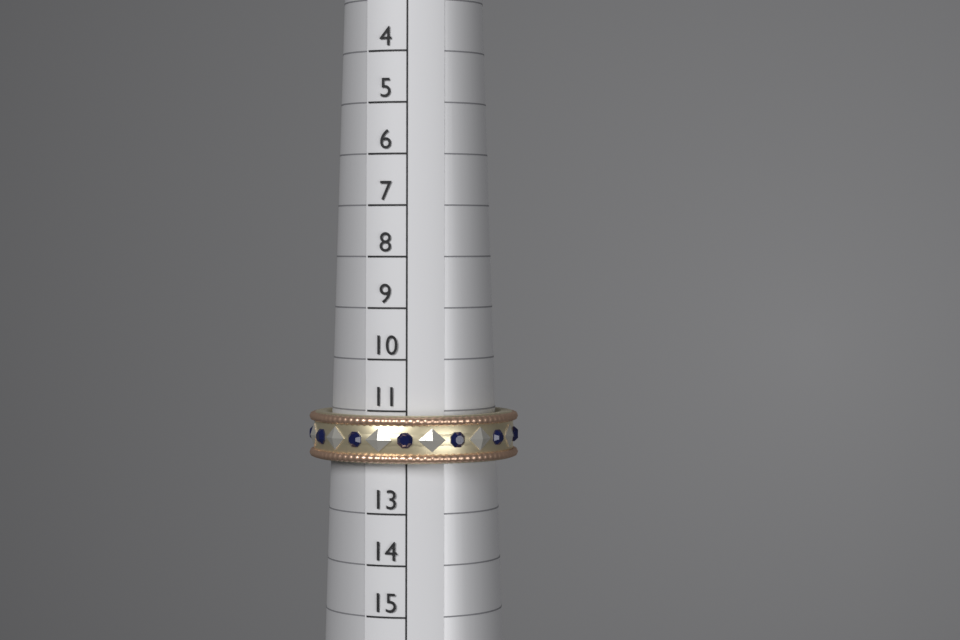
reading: 12 (no unit)
